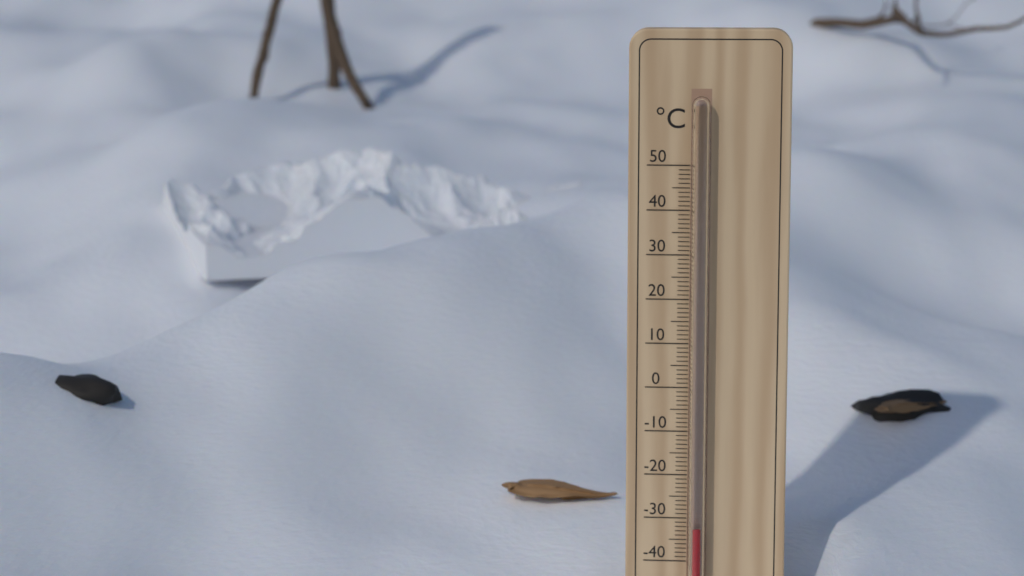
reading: -32 °C
